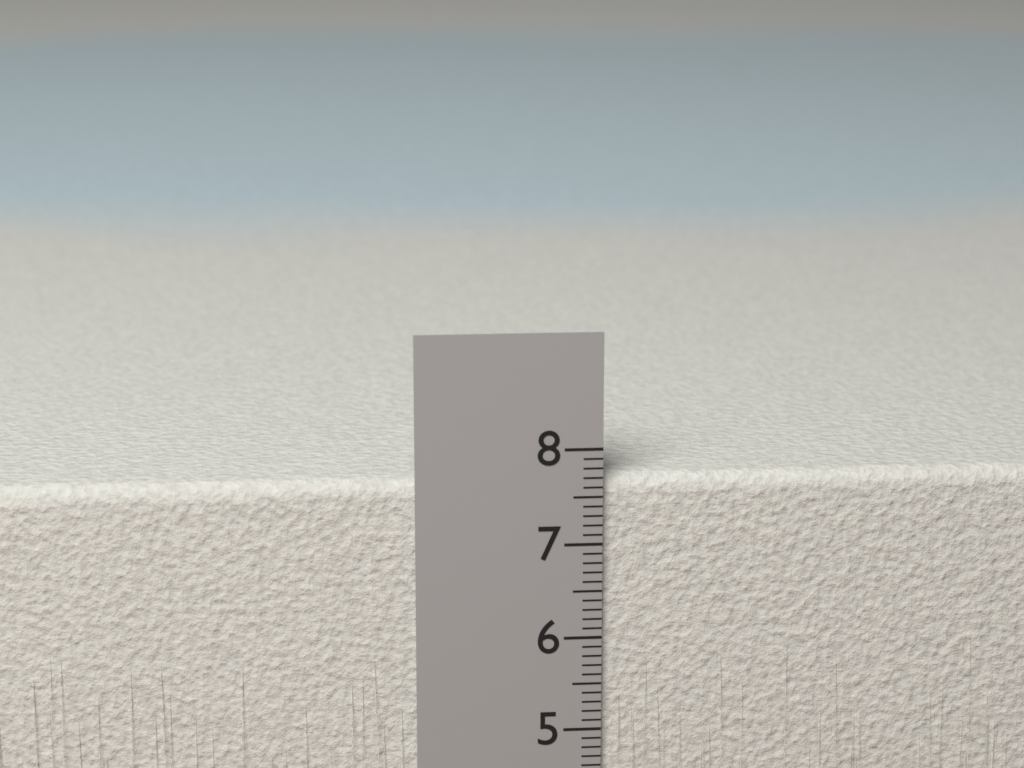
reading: 7.7 cm
